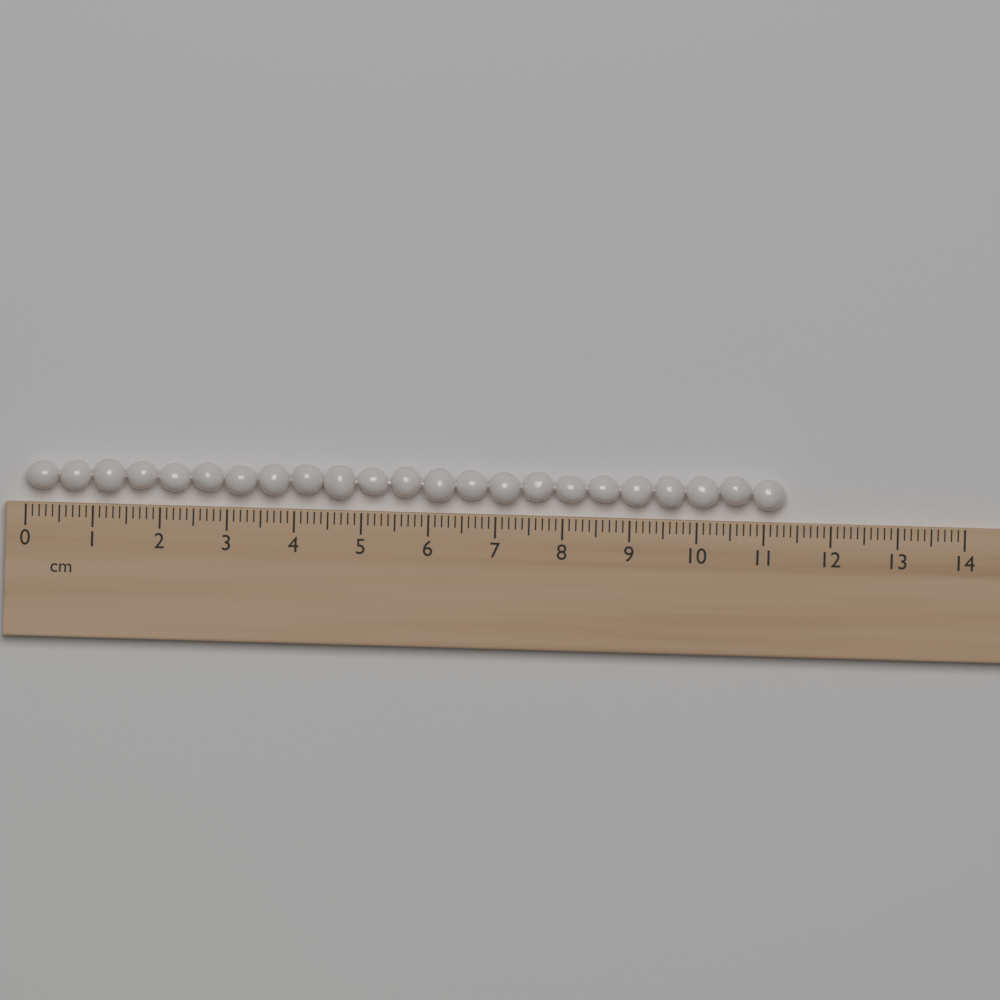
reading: 11.3 cm
